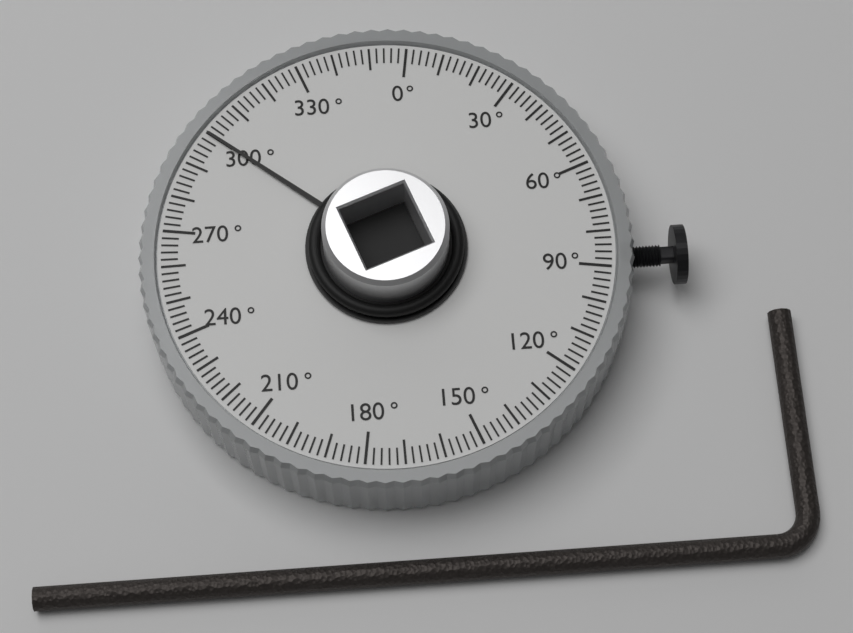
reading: 300 °
